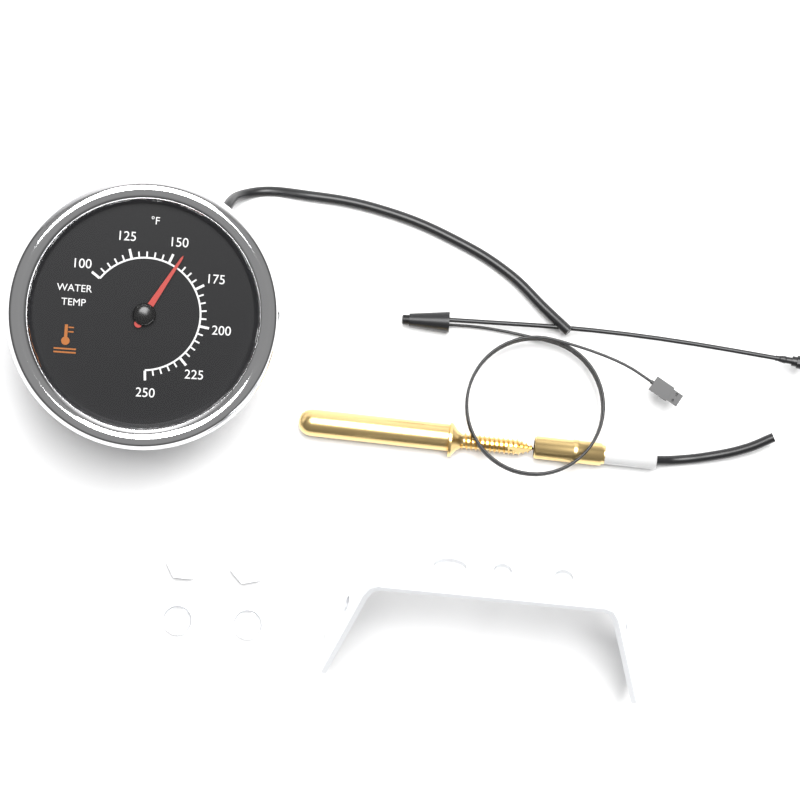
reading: 155 °F
